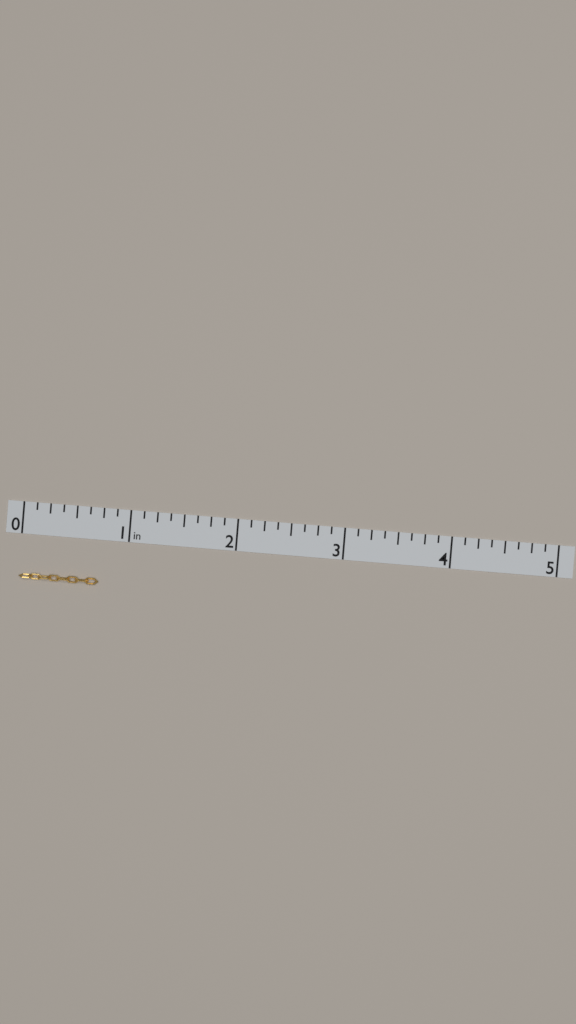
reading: 0.750 in
